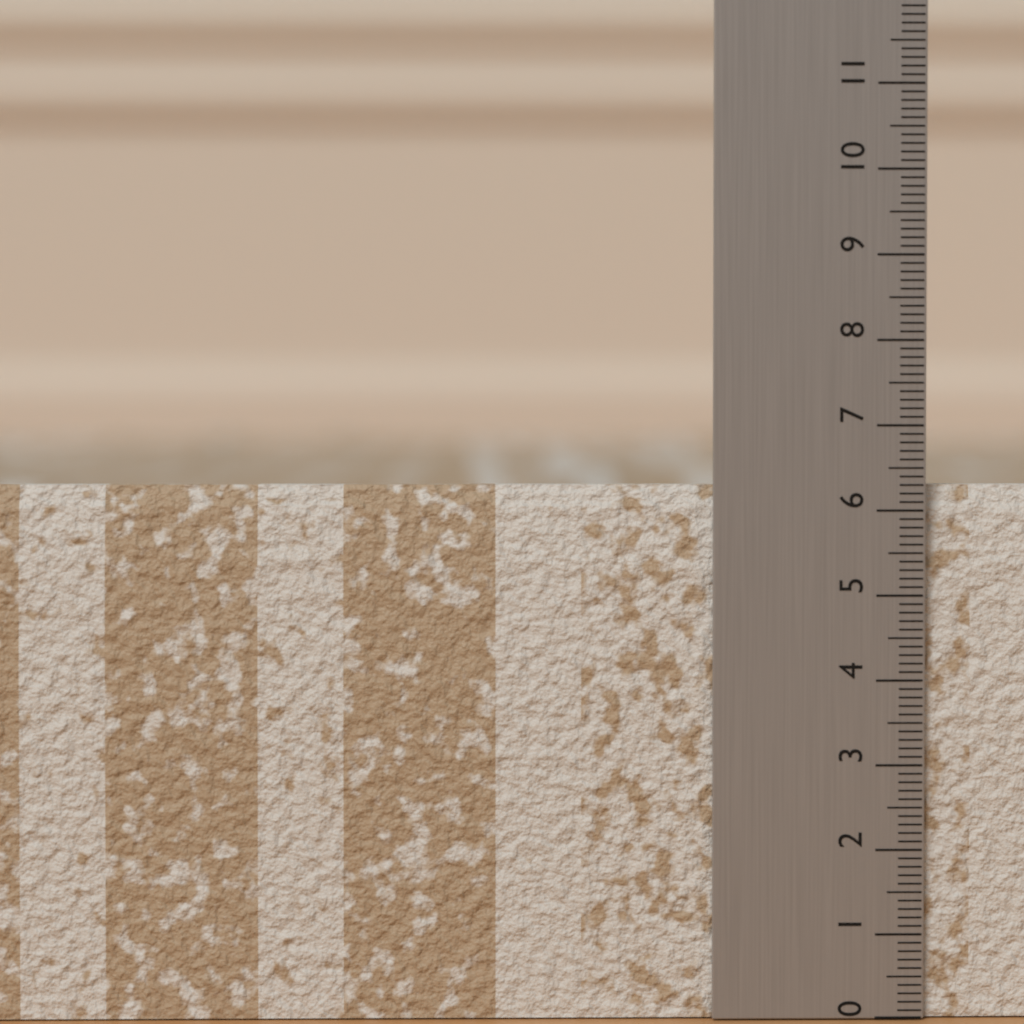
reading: 6.3 (no unit)
